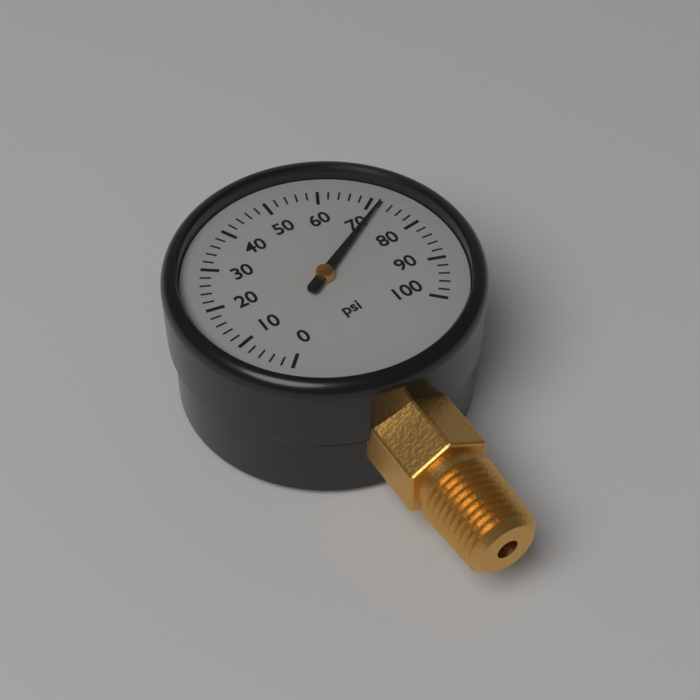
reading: 72 psi
